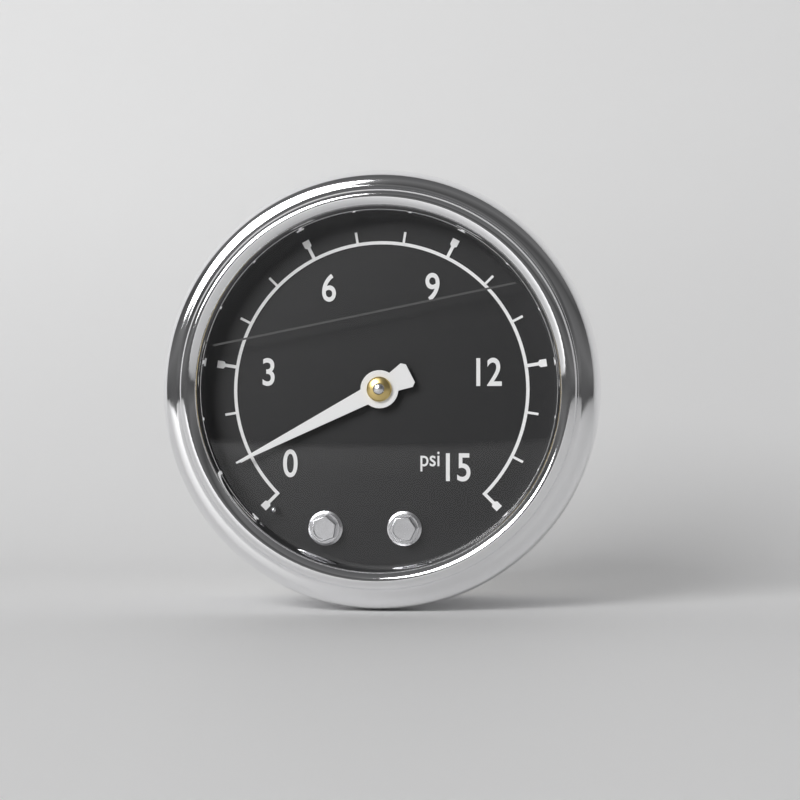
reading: 1 psi
